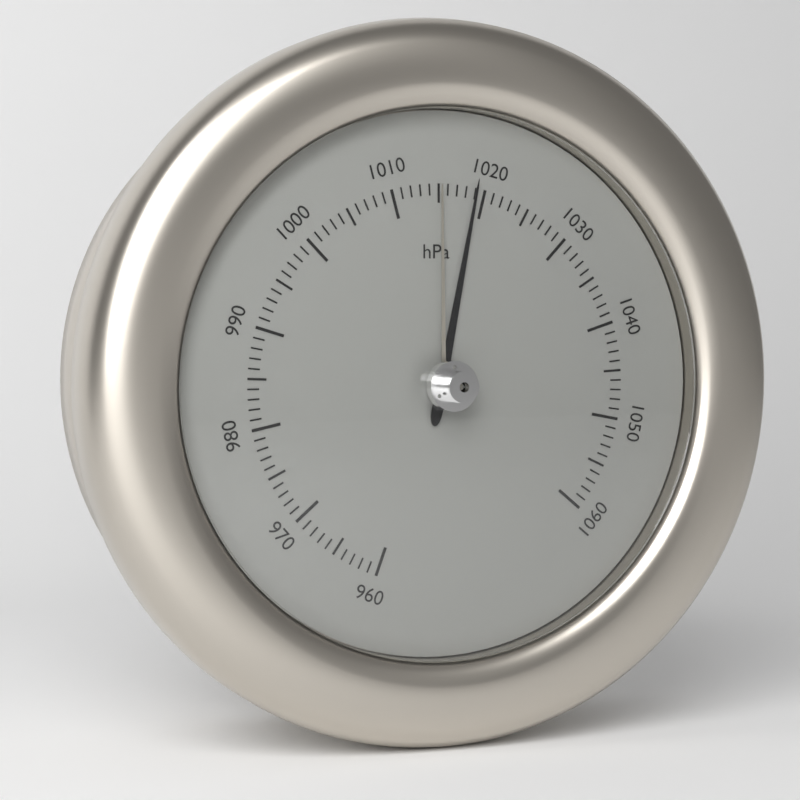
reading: 1019 hPa
